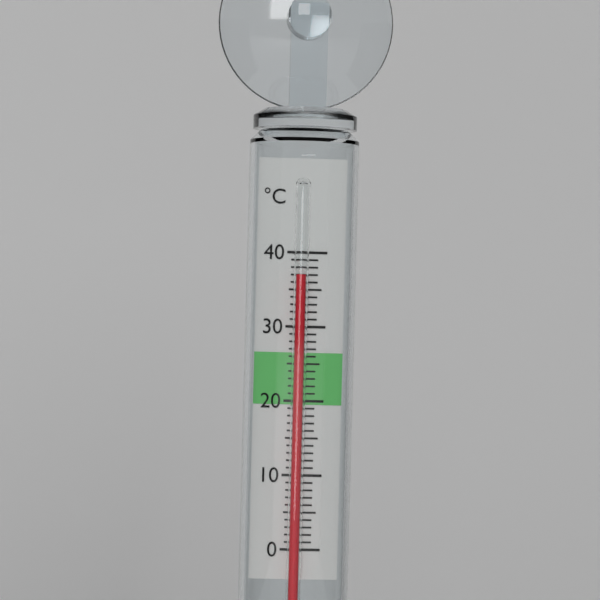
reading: 37 °C
